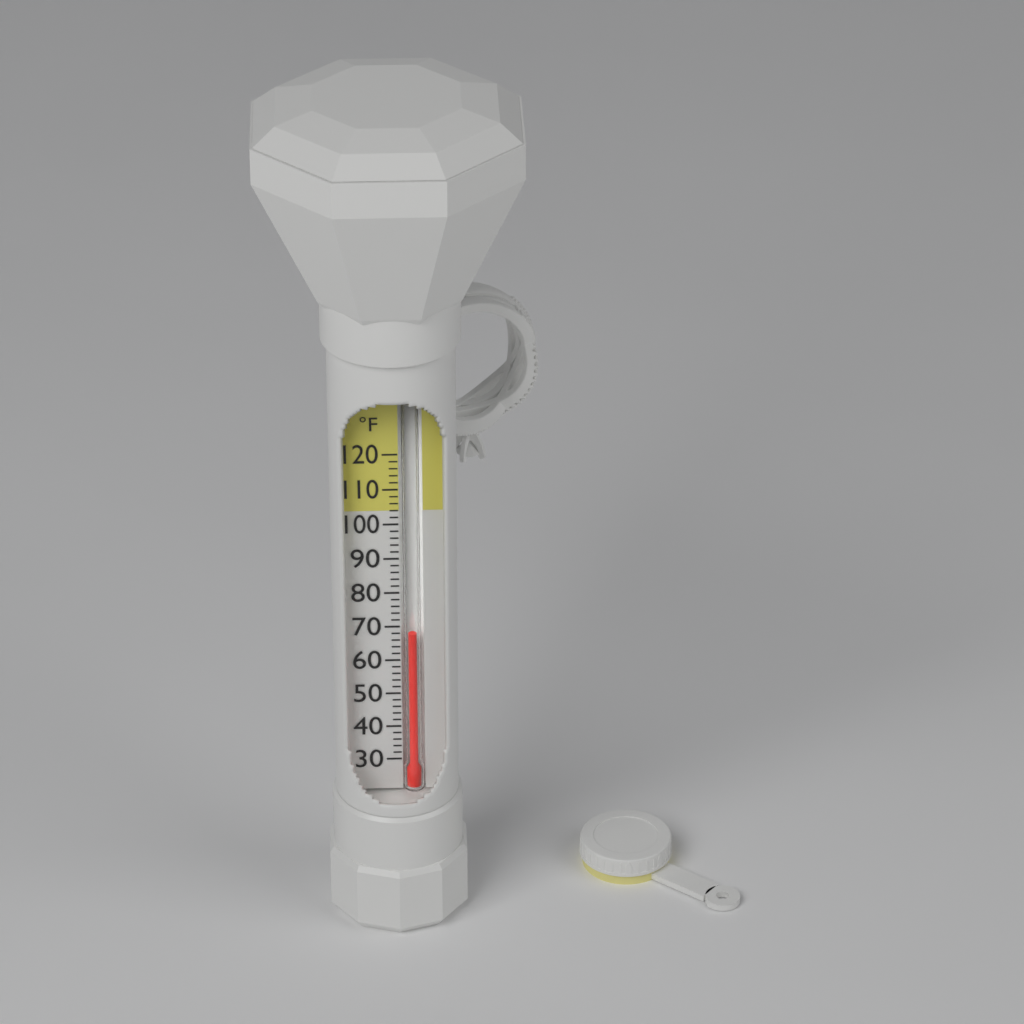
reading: 68 °F
